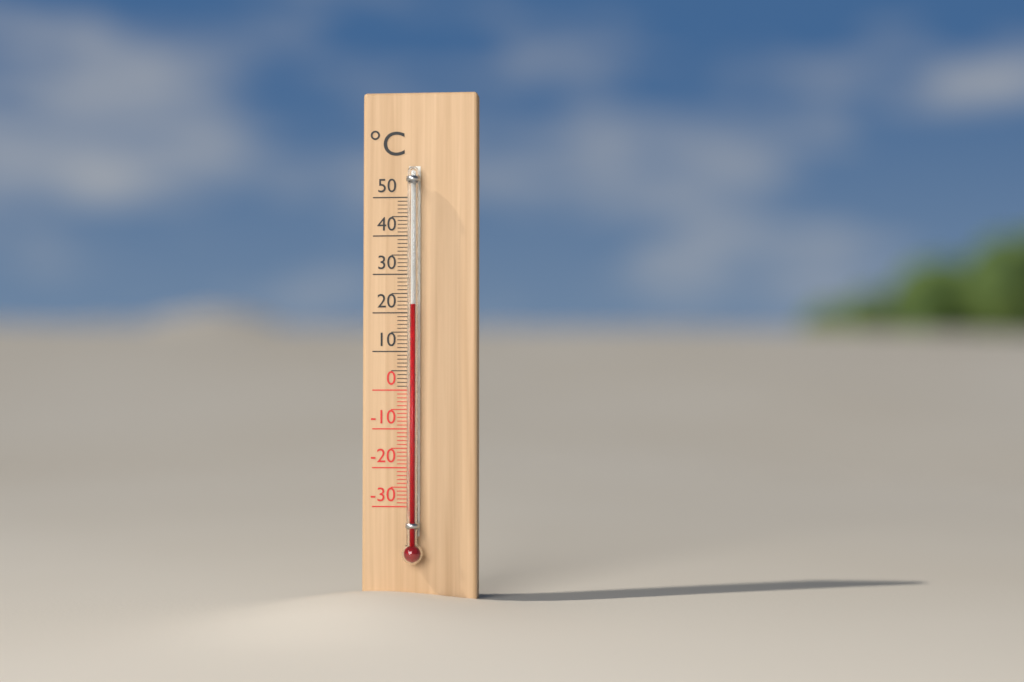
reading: 22 °C
